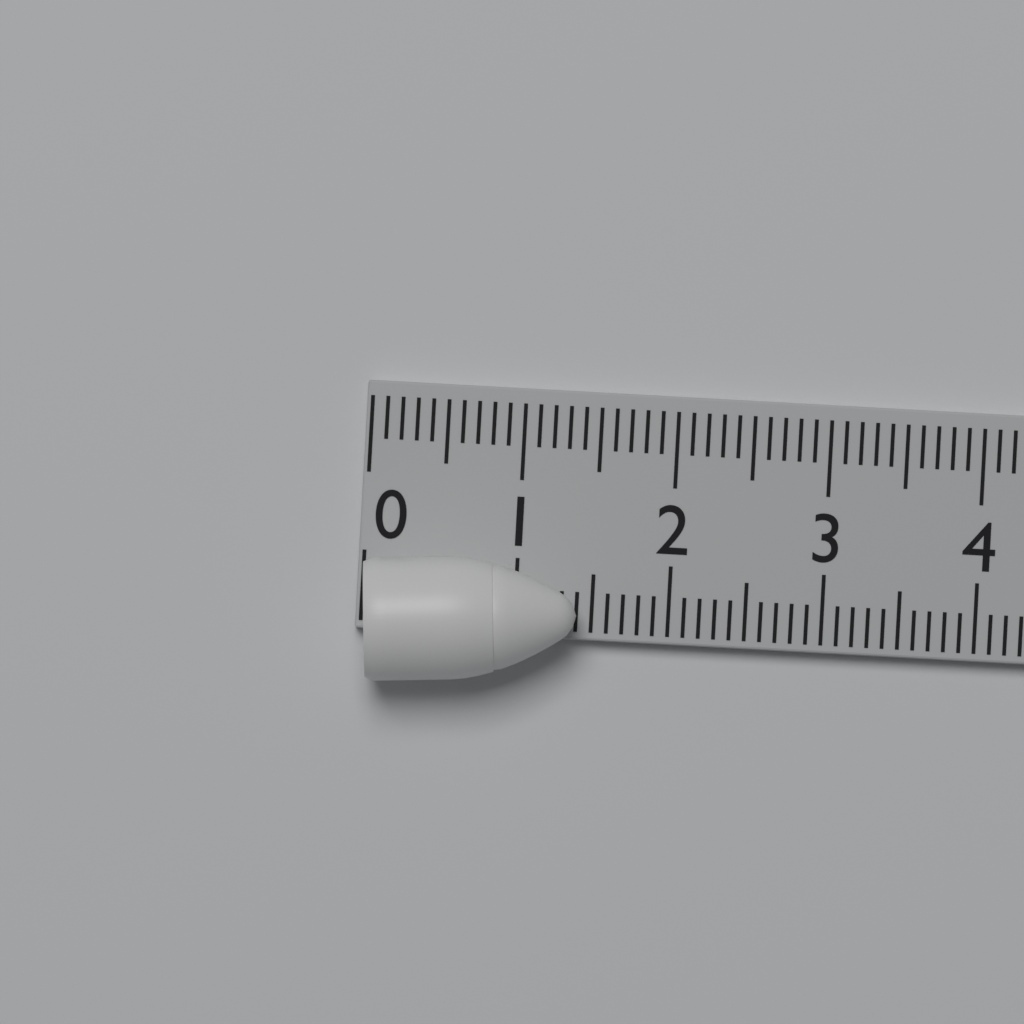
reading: 1.4 (no unit)
